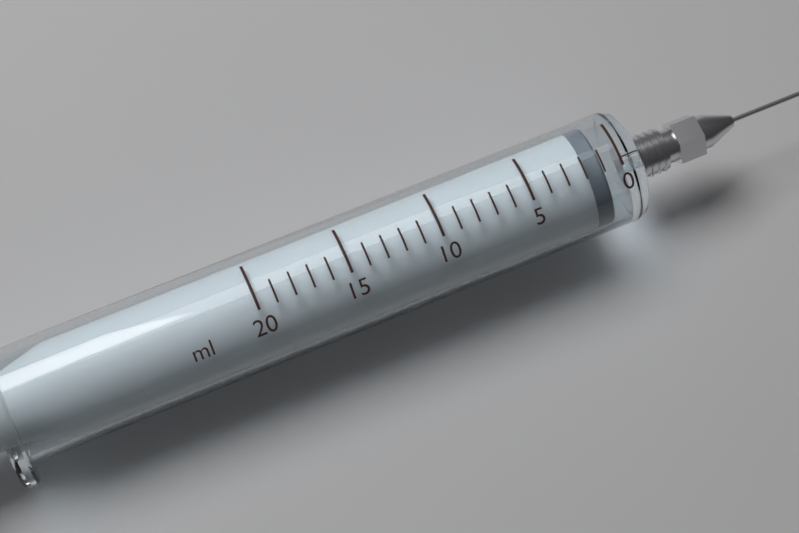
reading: 1 ml
